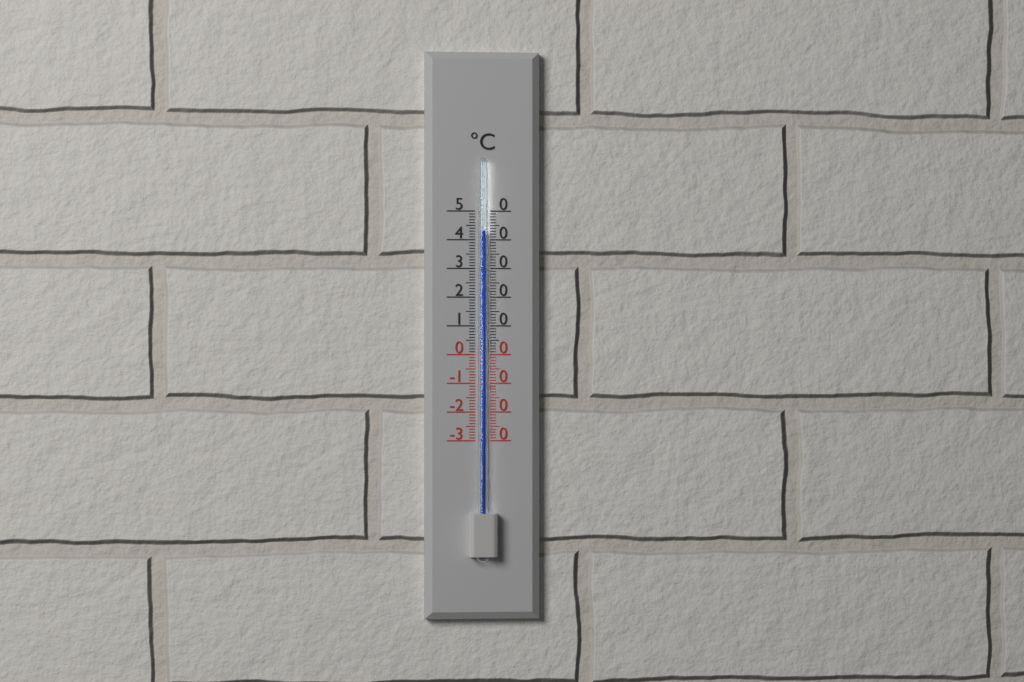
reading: 43 °C
